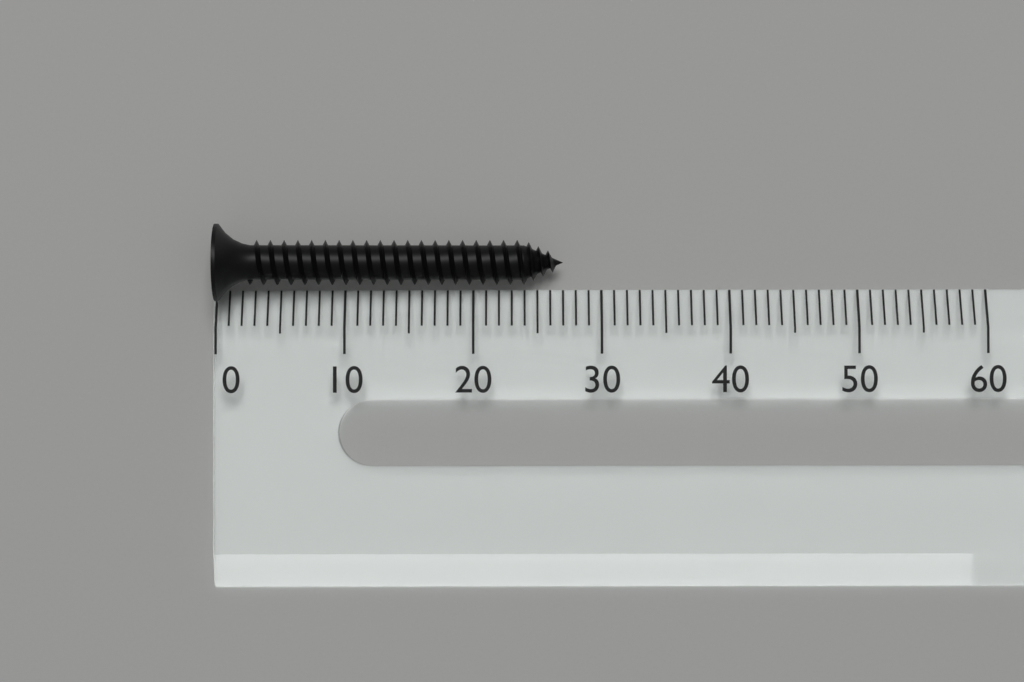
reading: 27 (no unit)
